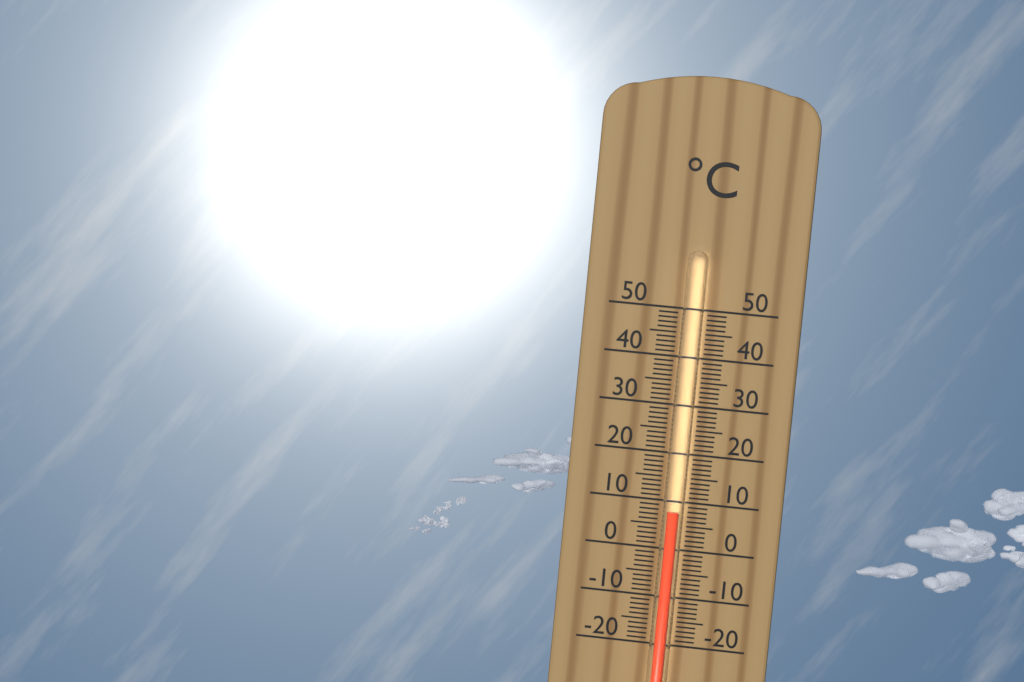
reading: 8 °C
